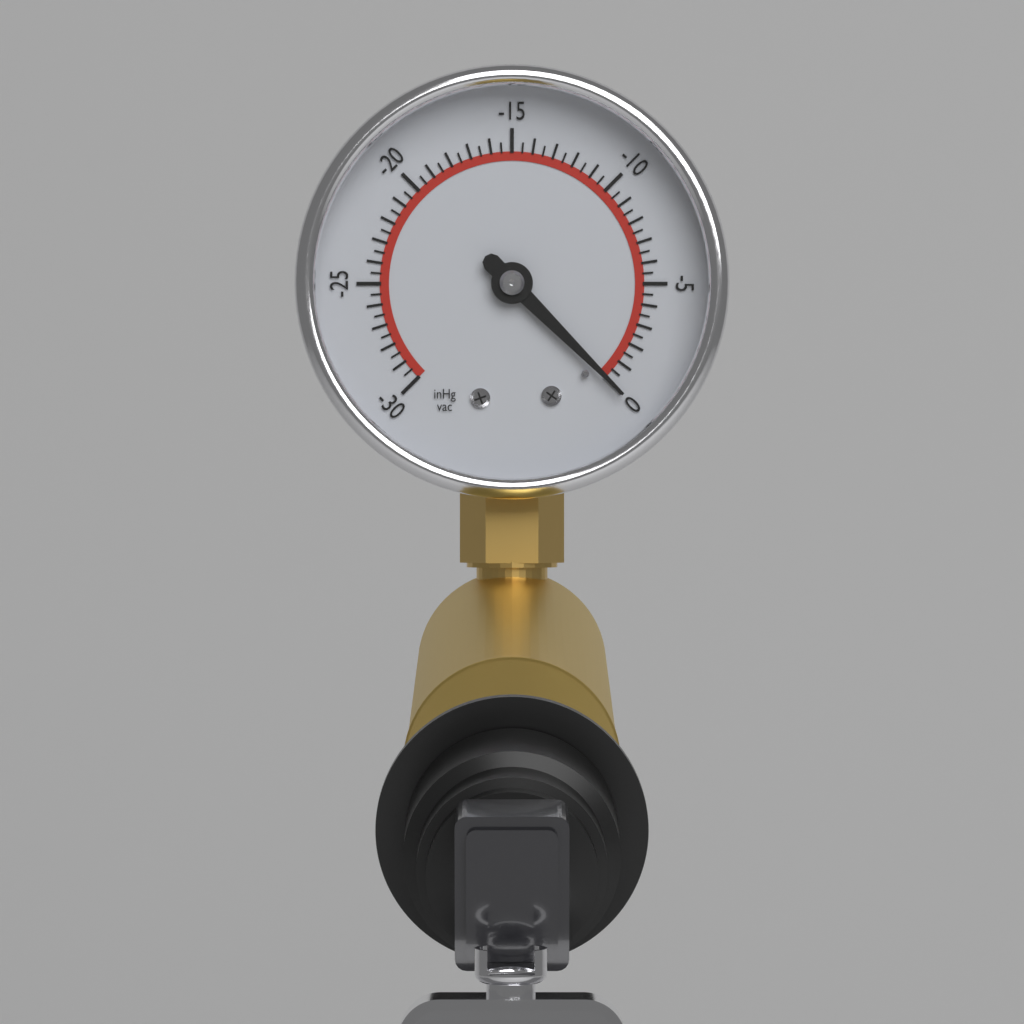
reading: 0.0 inHg
